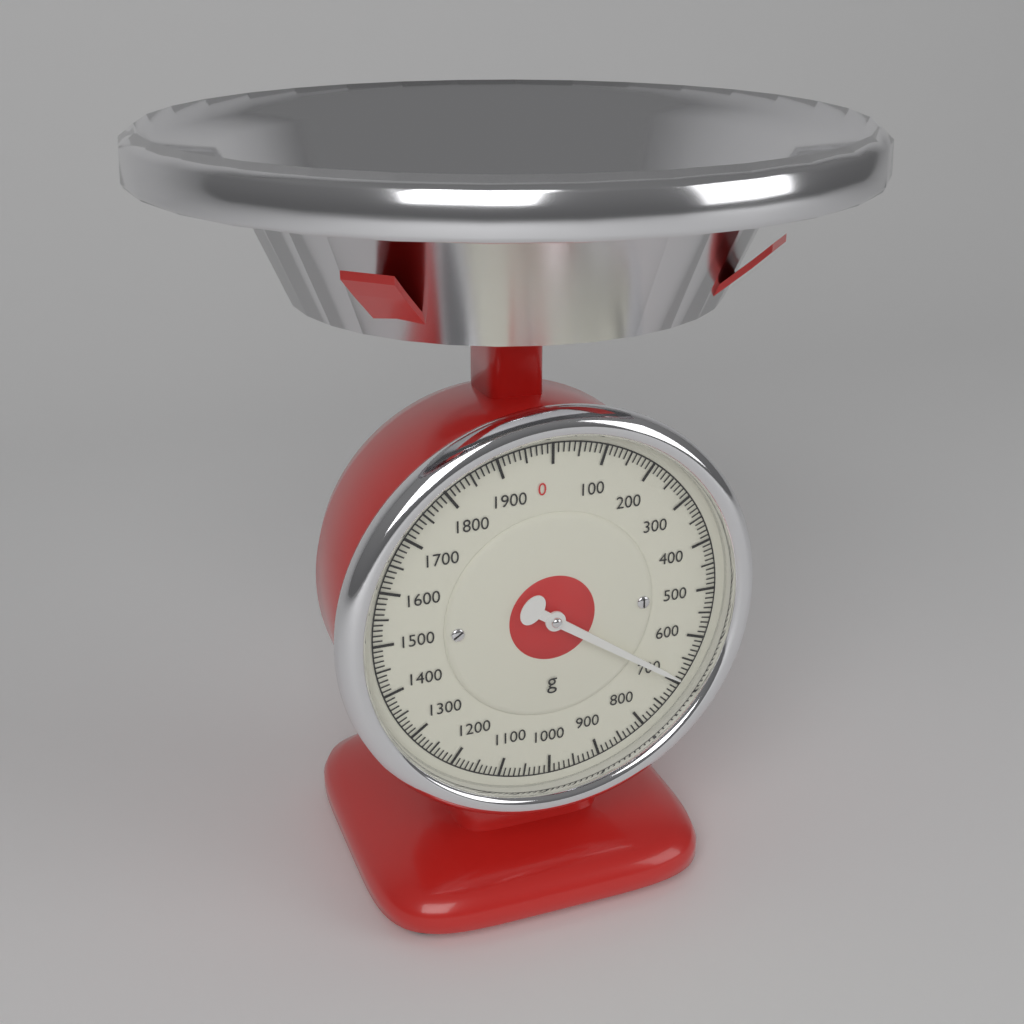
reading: 690 g
